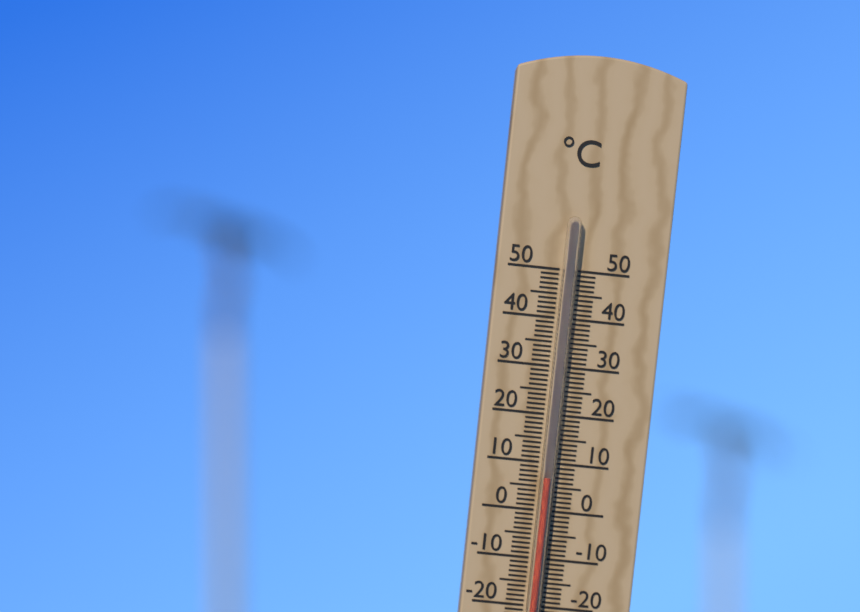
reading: 7 °C
